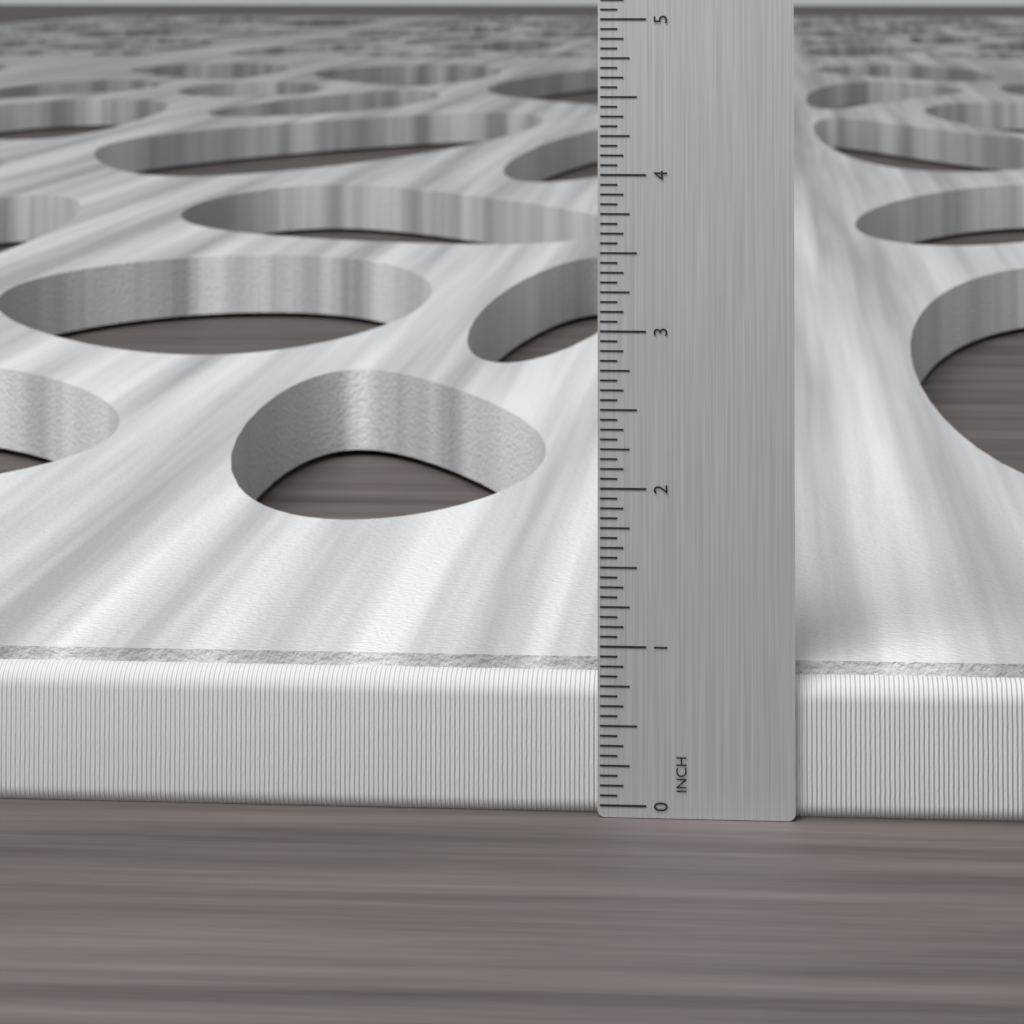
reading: 0.8750 in
